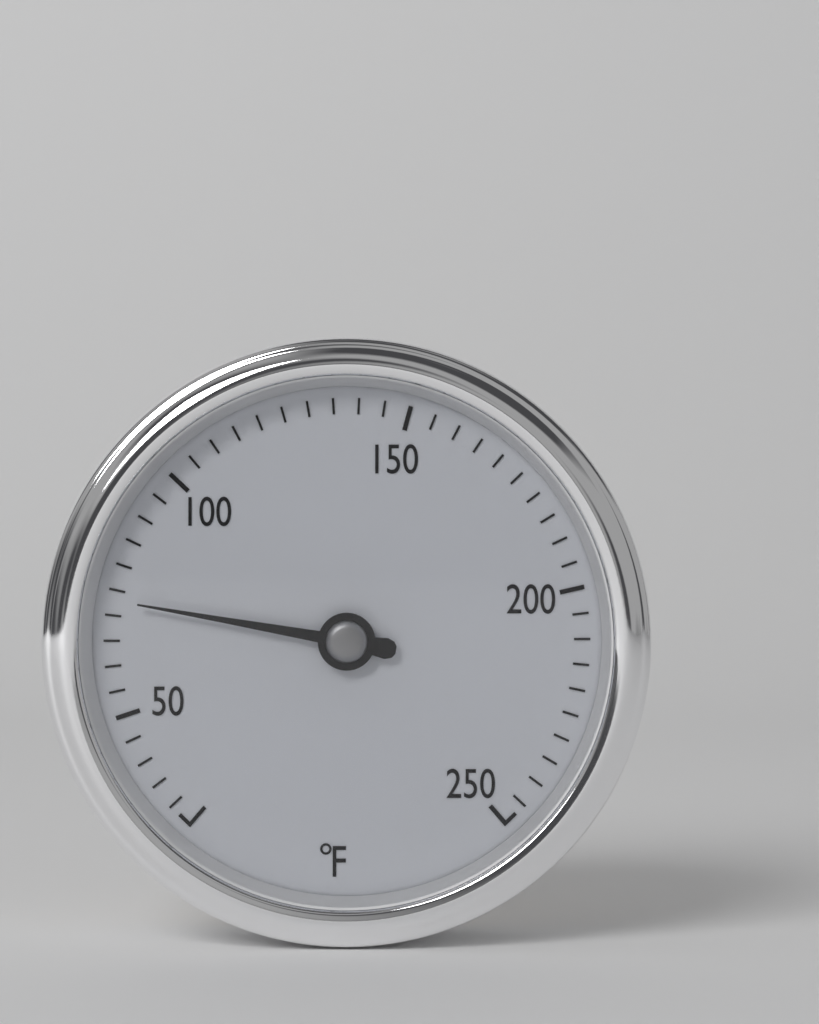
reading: 73 °F
